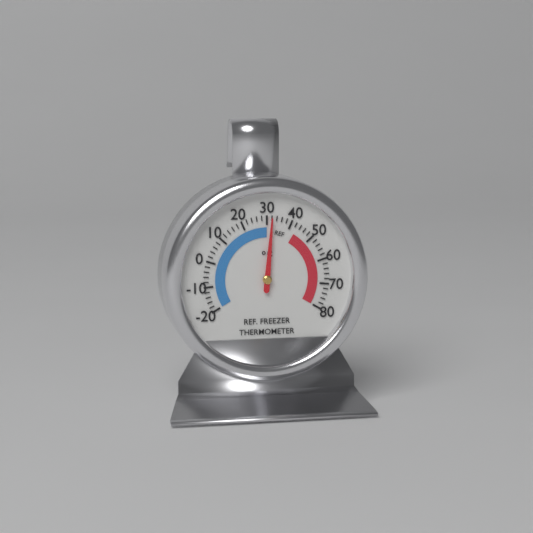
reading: 32 °F
